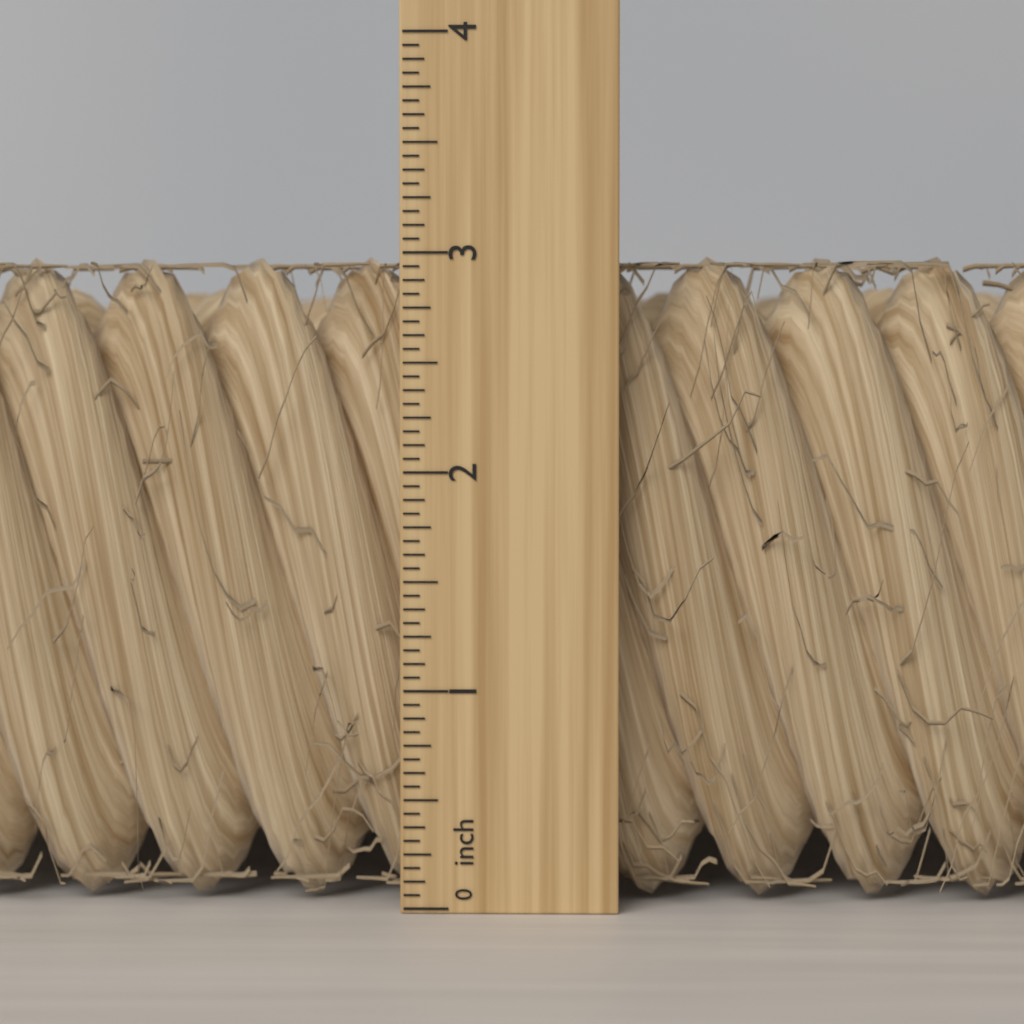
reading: 3.0000 inch
